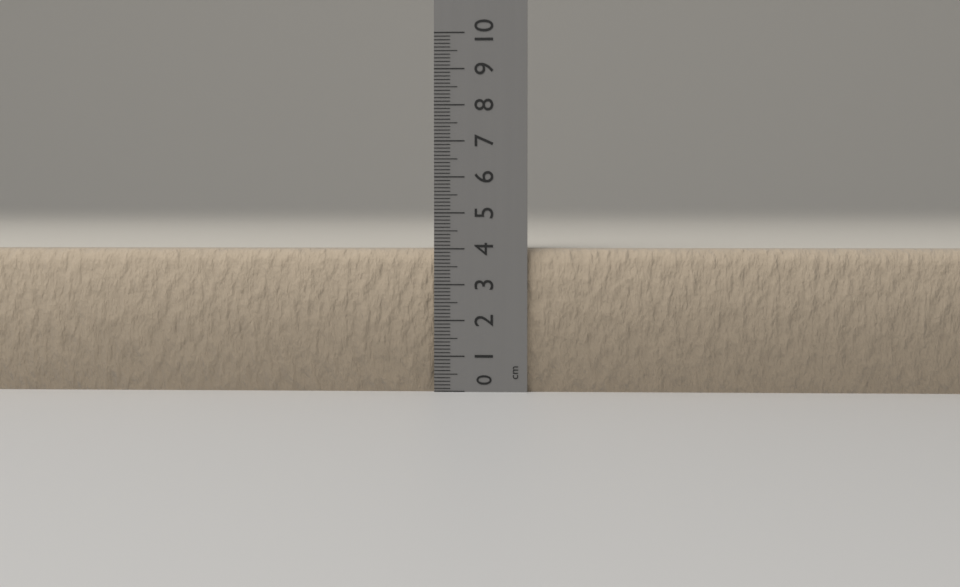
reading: 4.0 cm
